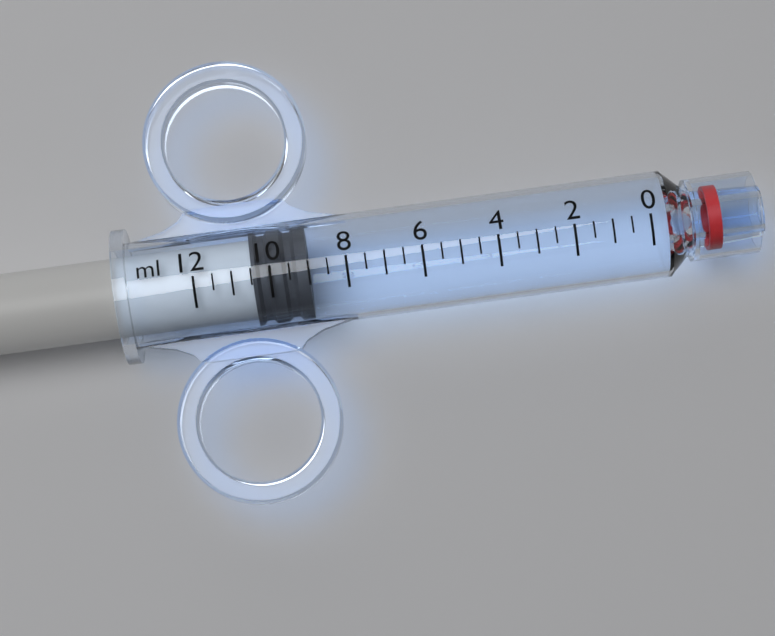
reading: 9.0 ml
